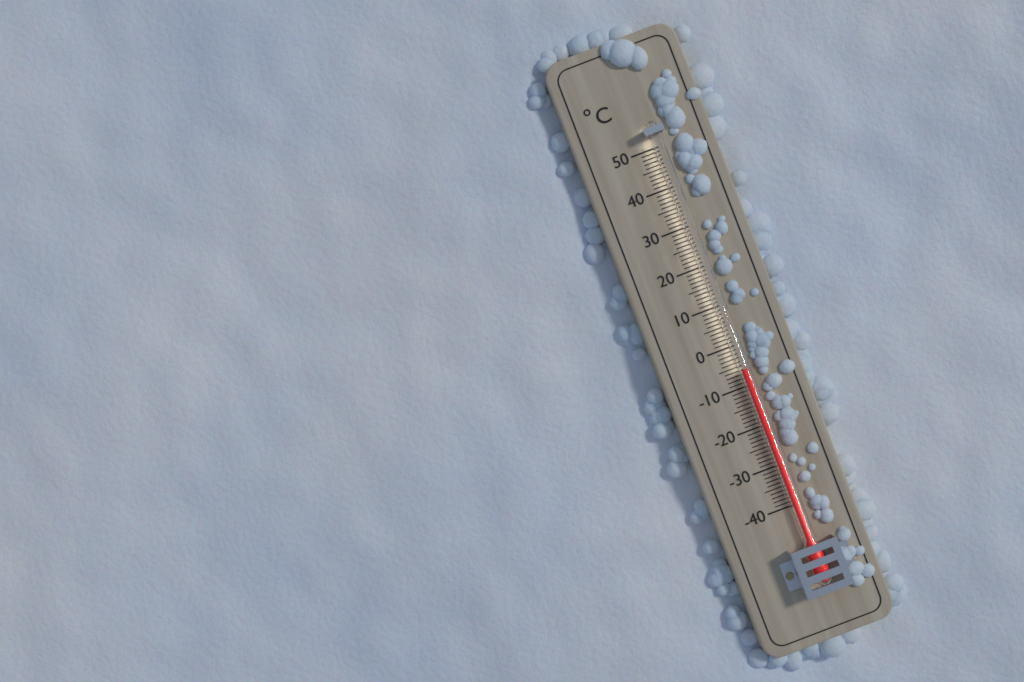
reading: -6 °C
